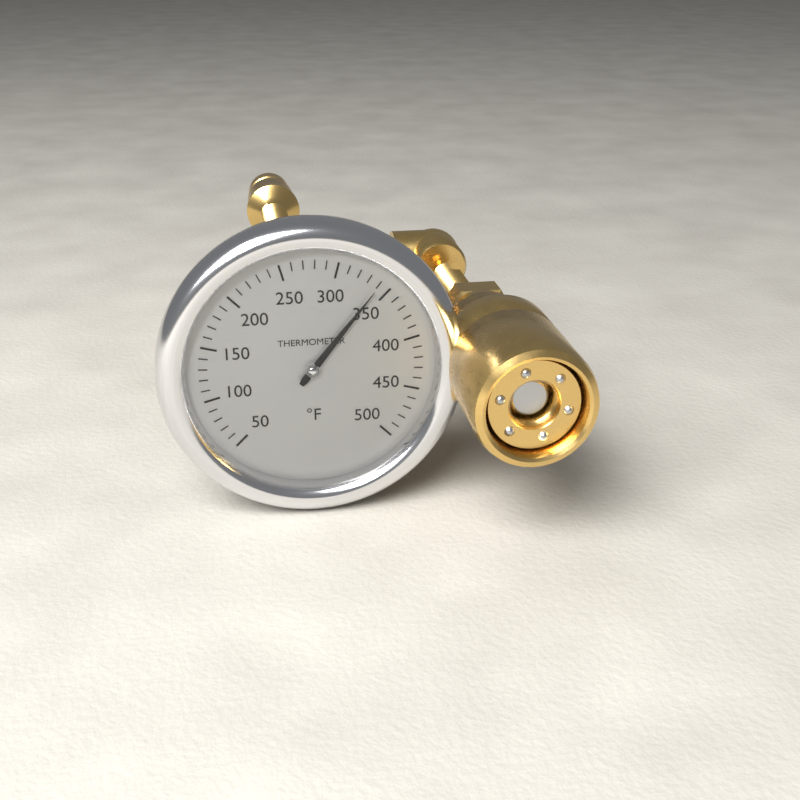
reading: 340 °F
